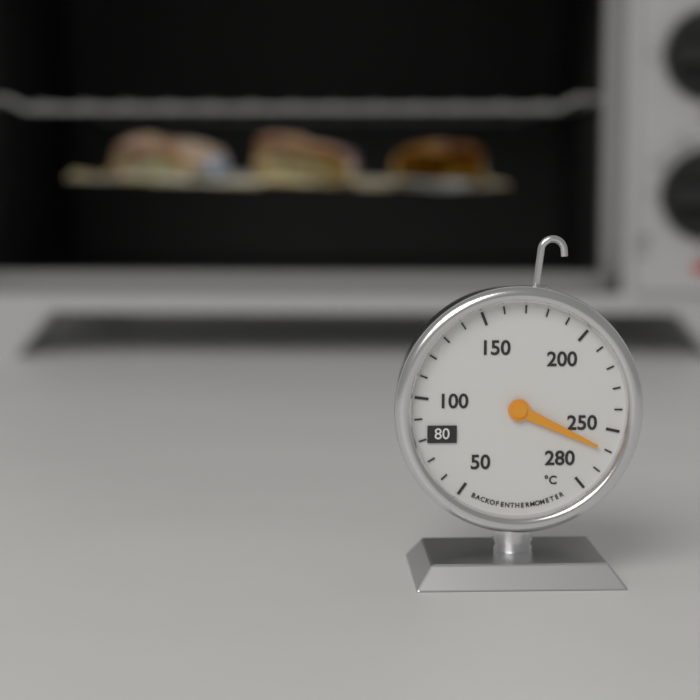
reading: 260 °C
